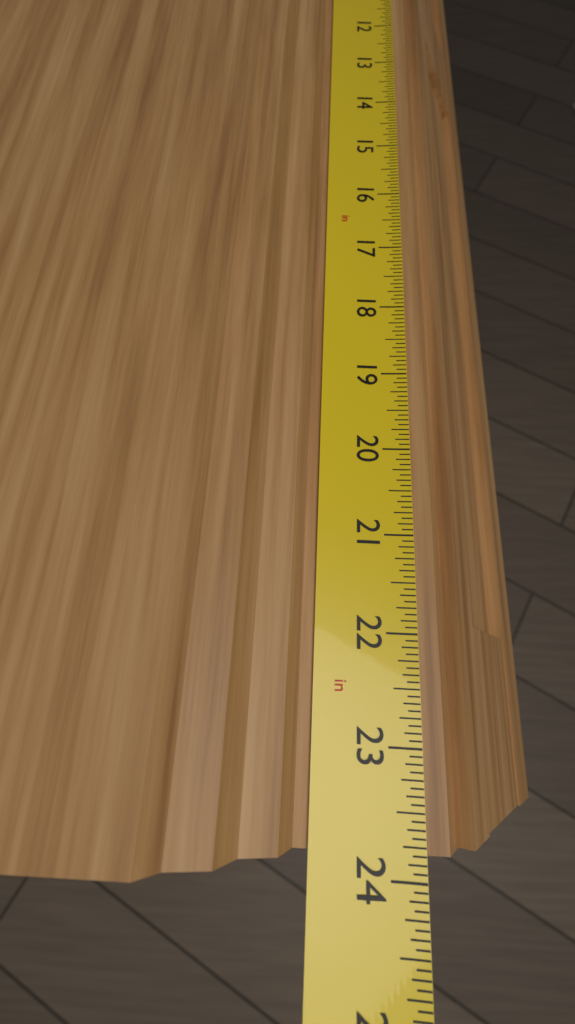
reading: 23.8125 in
